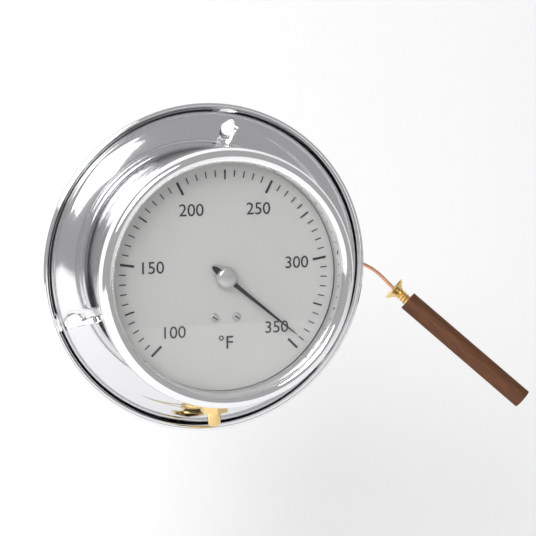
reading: 345 °F
